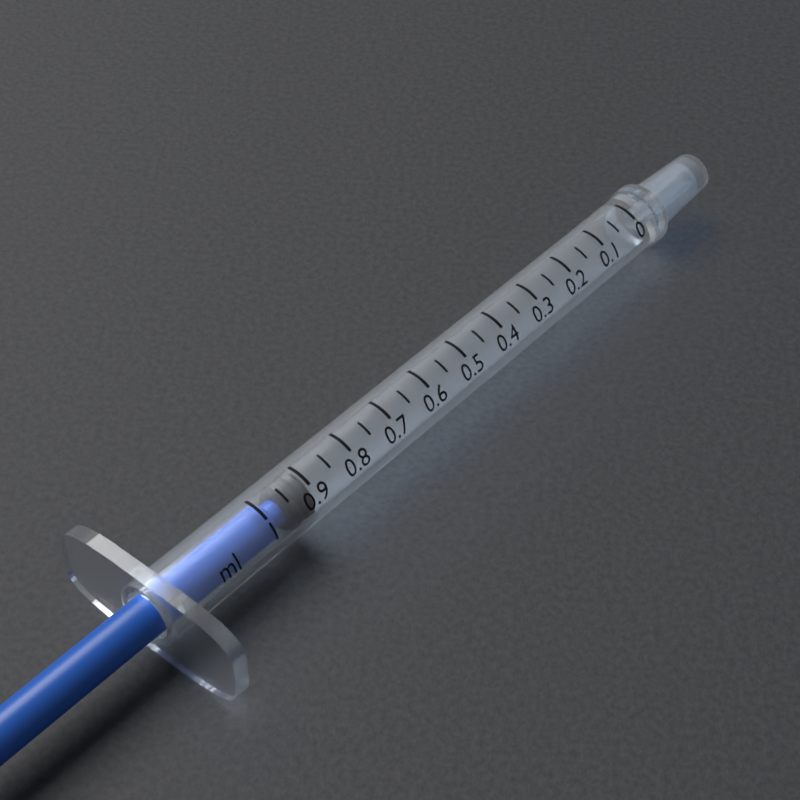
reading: 0.90 ml
